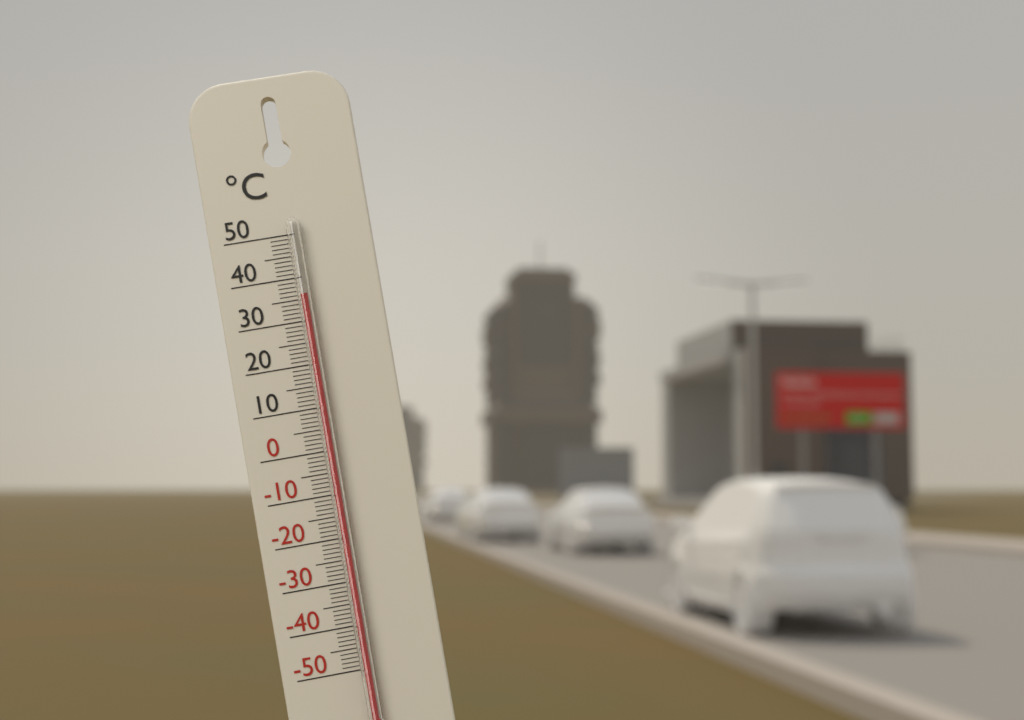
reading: 36 °C
